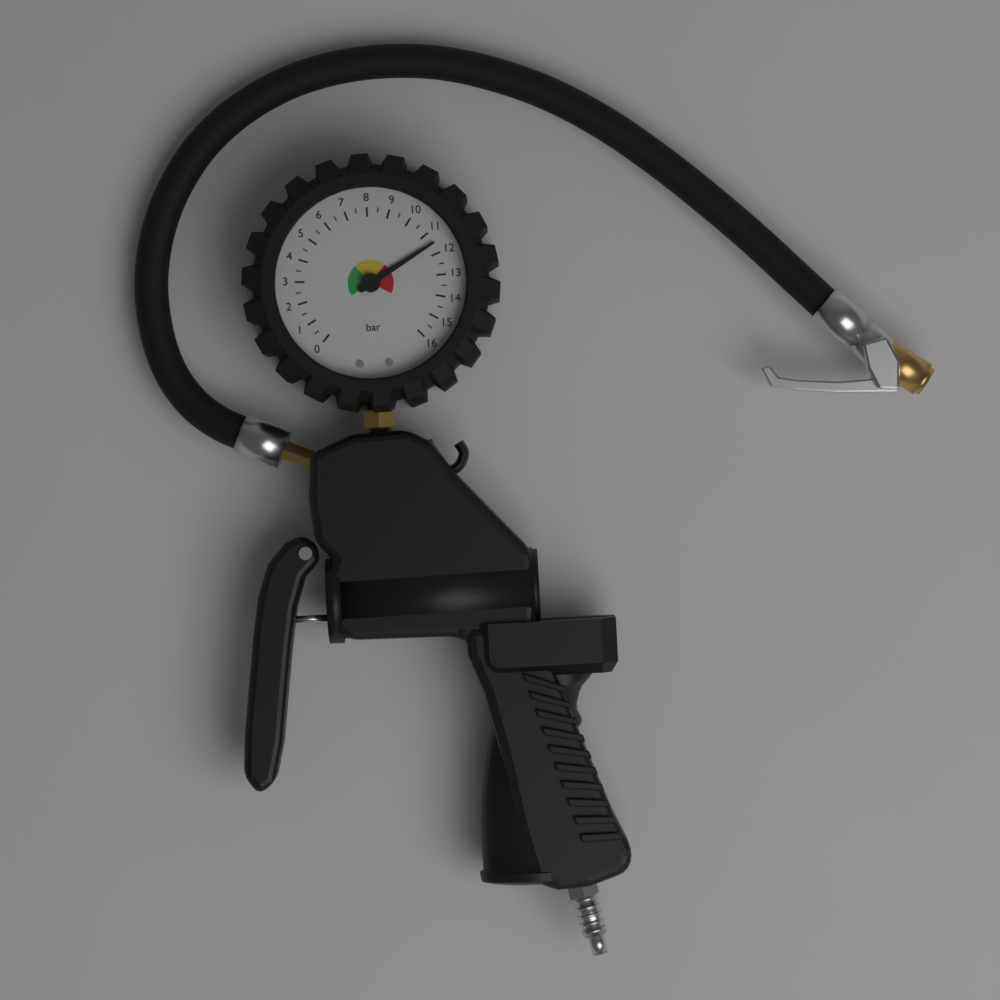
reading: 11.5 bar
